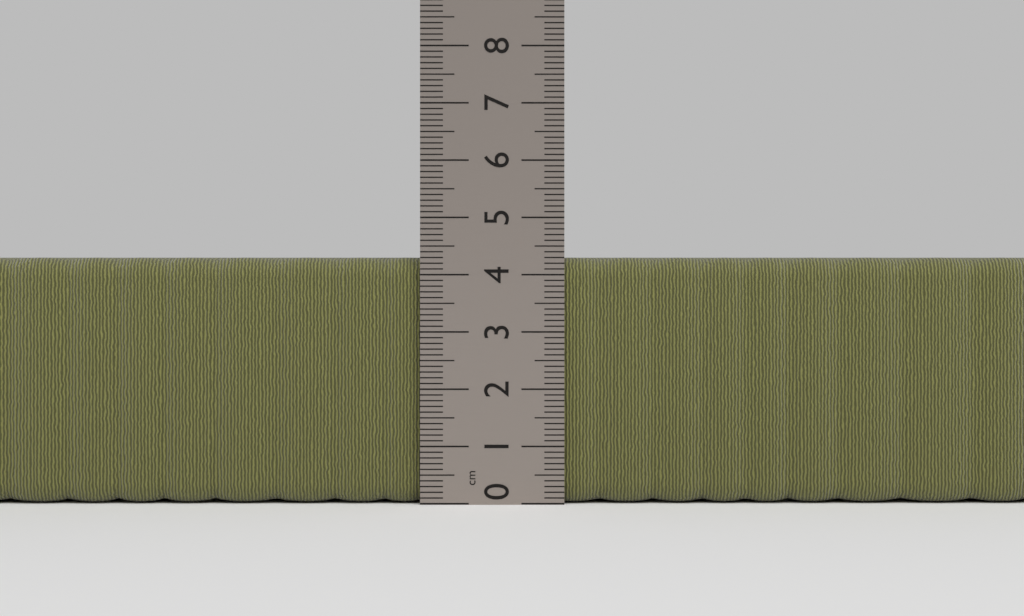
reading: 4.3 cm
